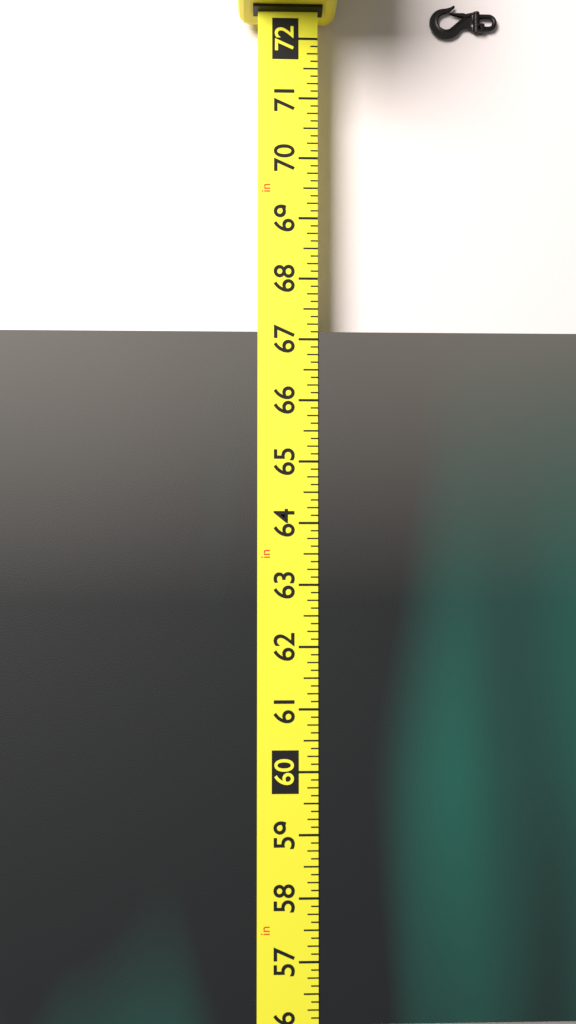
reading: 67.125 in
